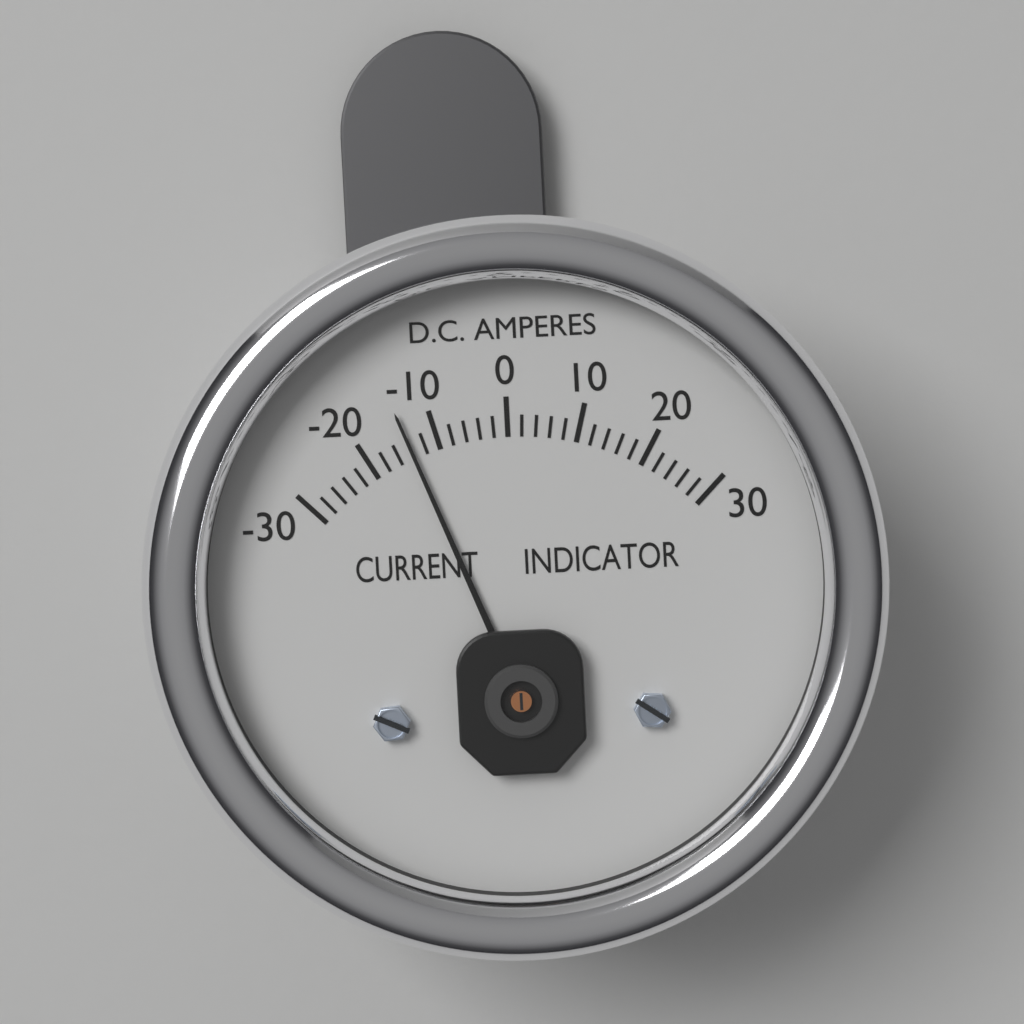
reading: -14 A
